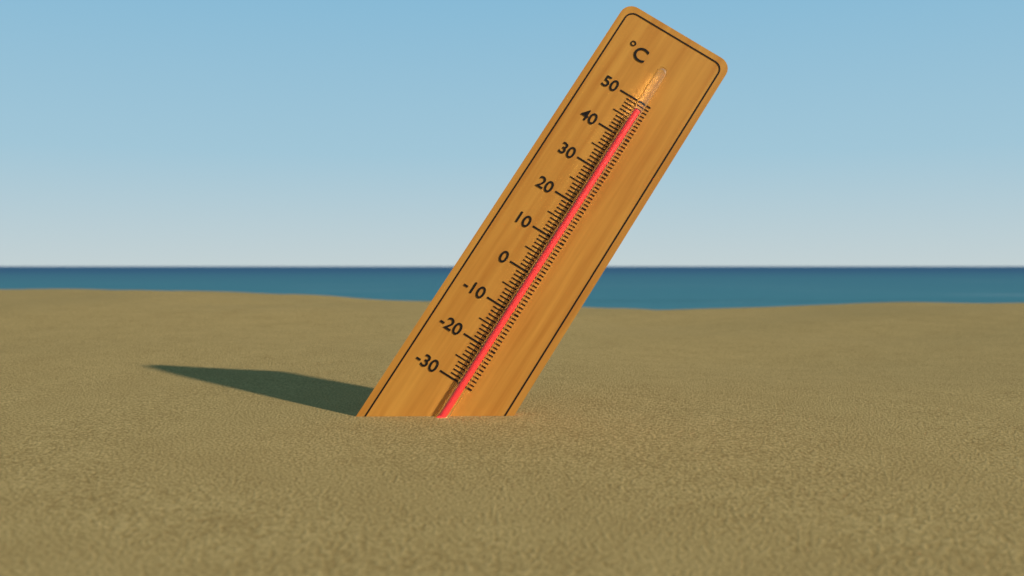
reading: 47 °C
